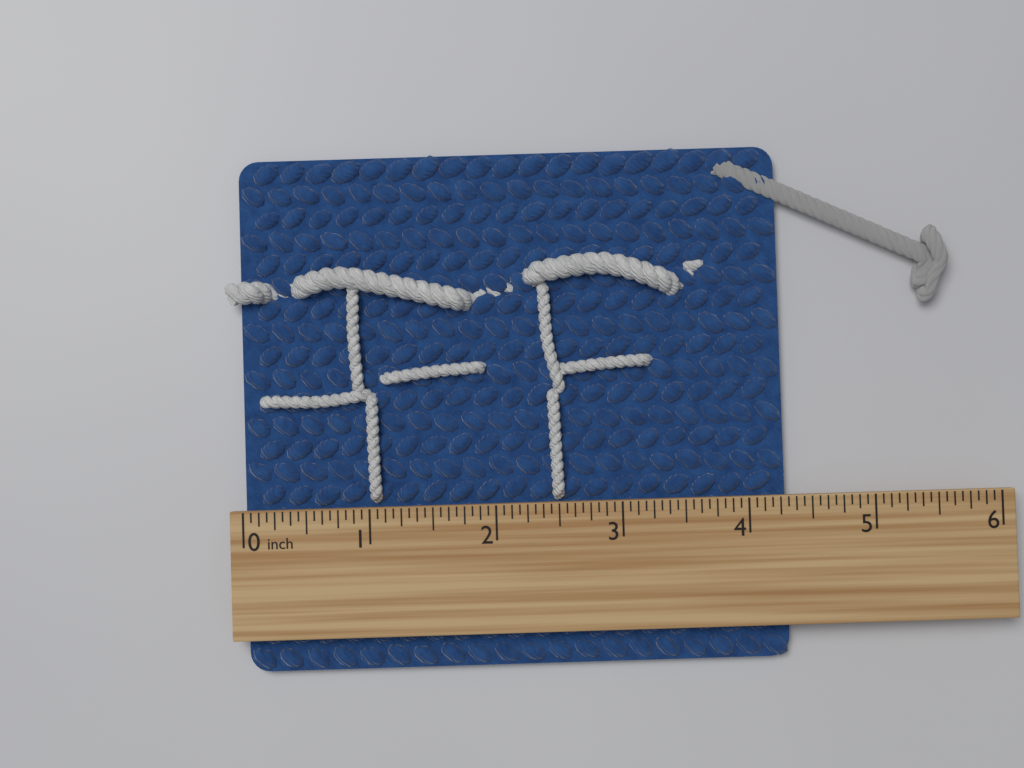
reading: 4.3125 inch
